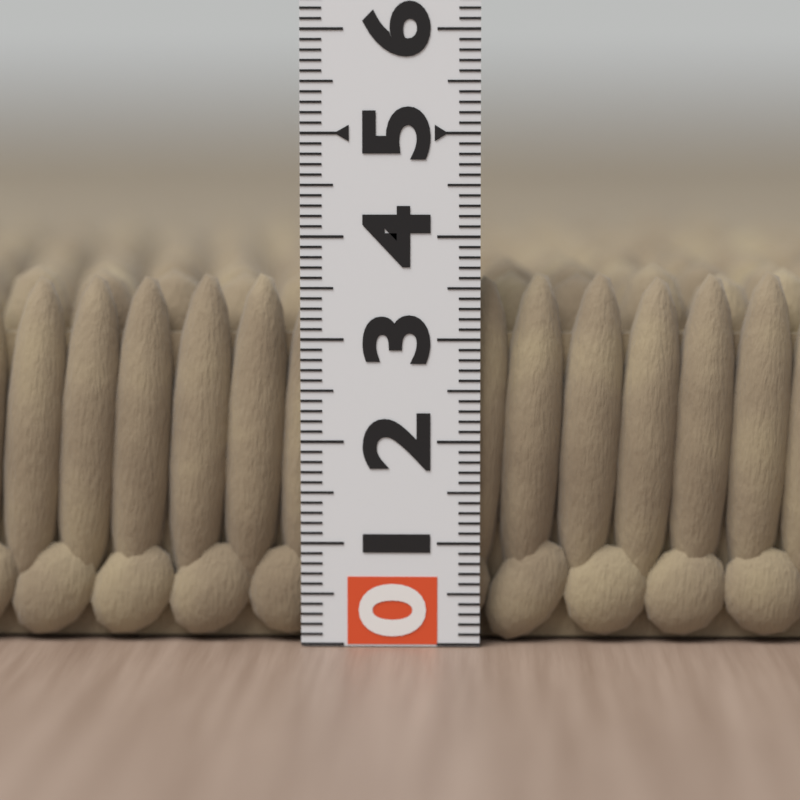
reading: 3.7 (no unit)
